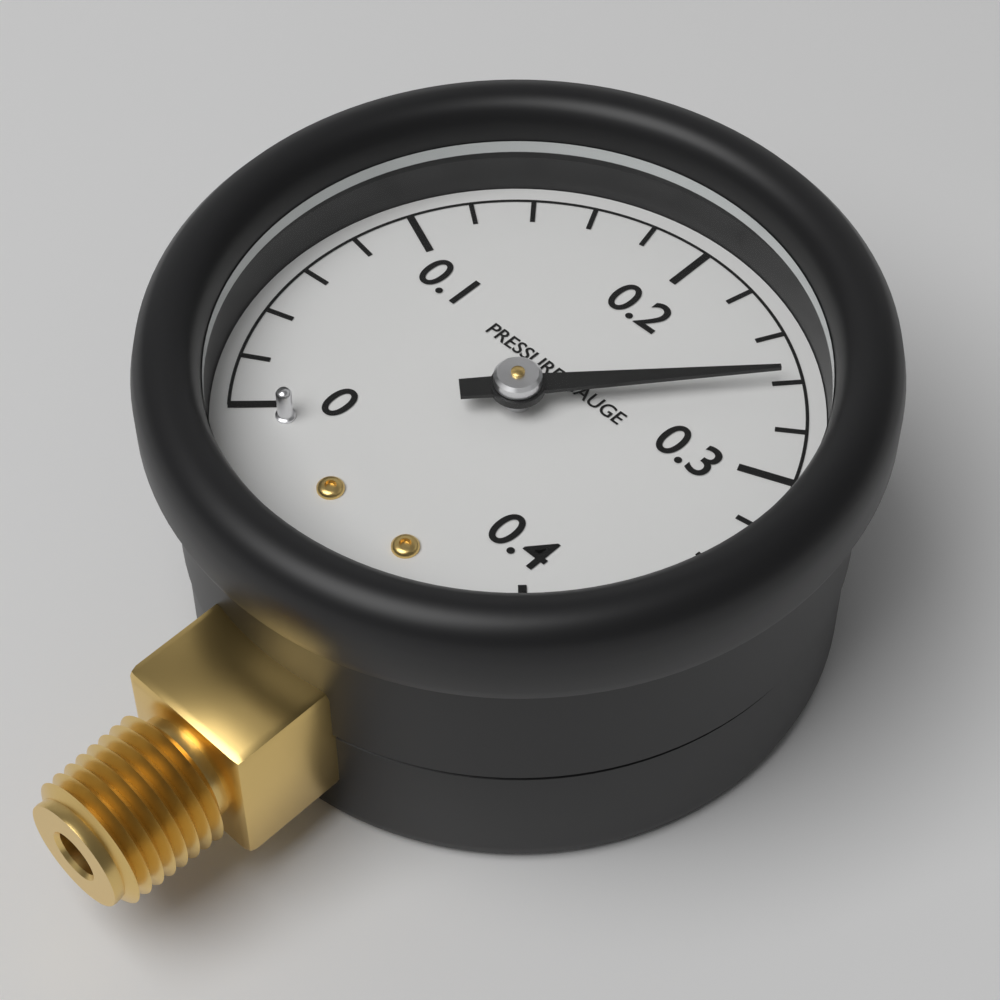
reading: 0.26 (no unit)
